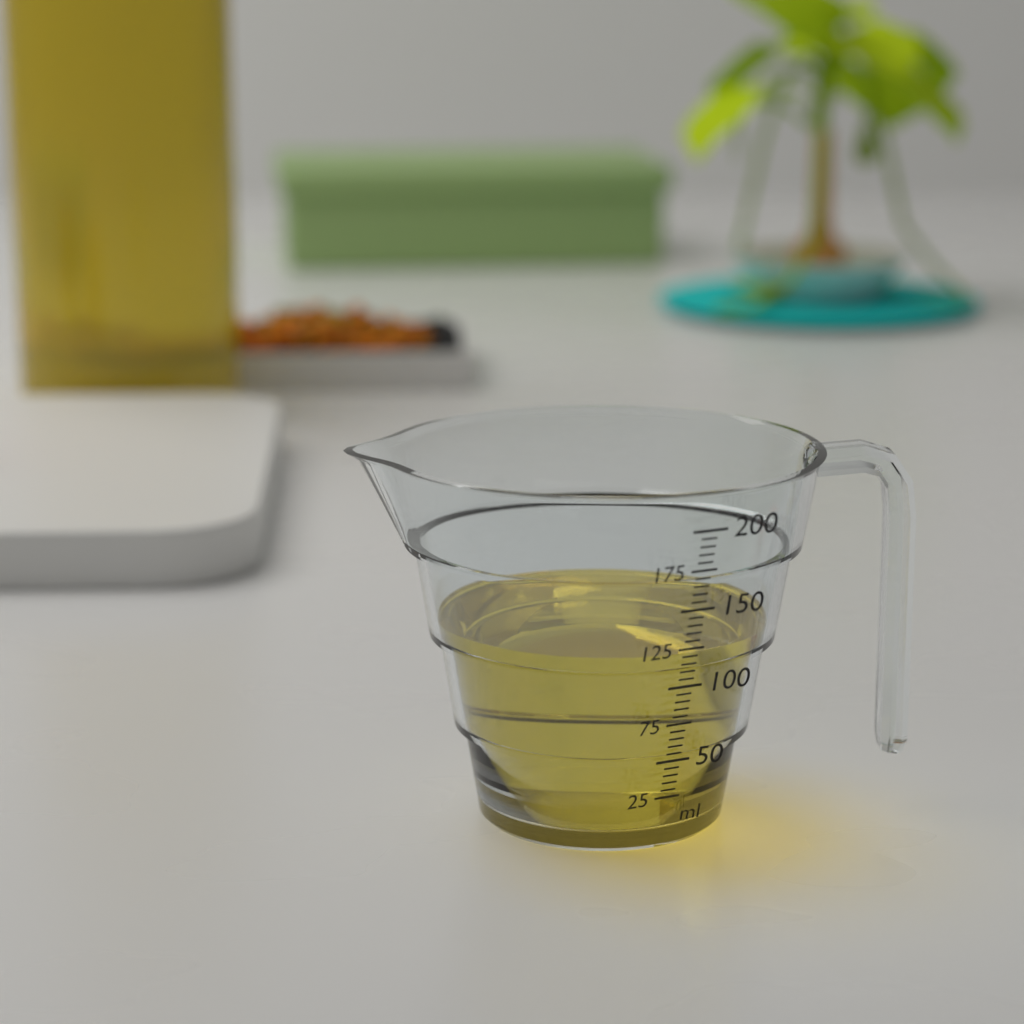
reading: 120 ml
